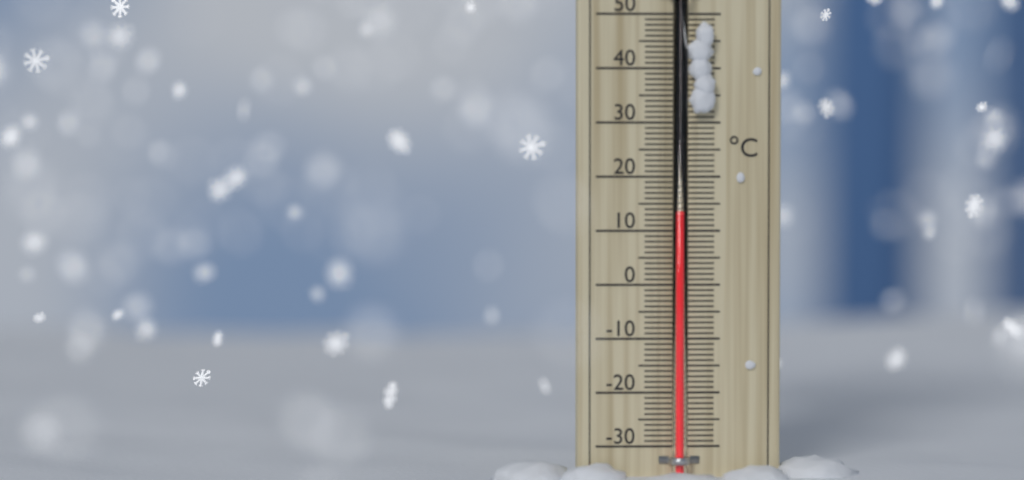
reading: 13 °C
